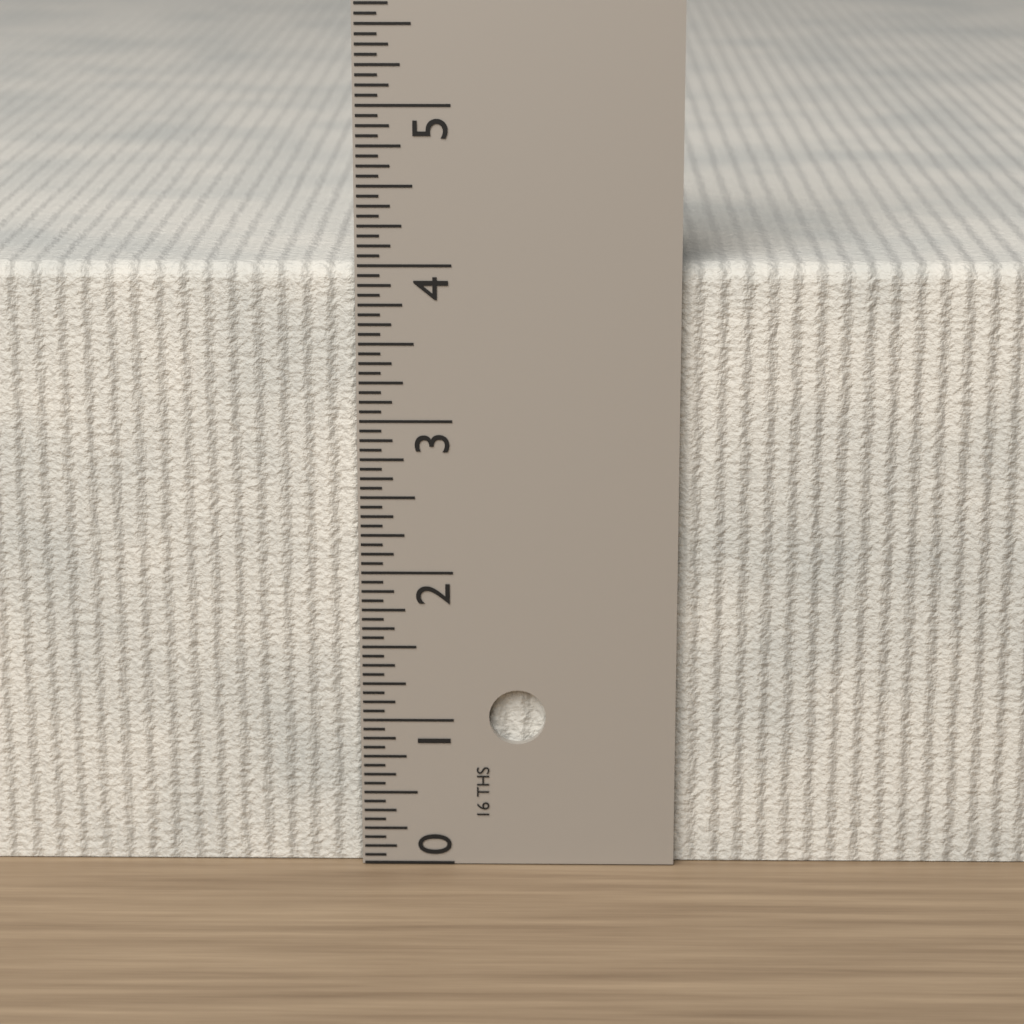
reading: 4.0000 in
